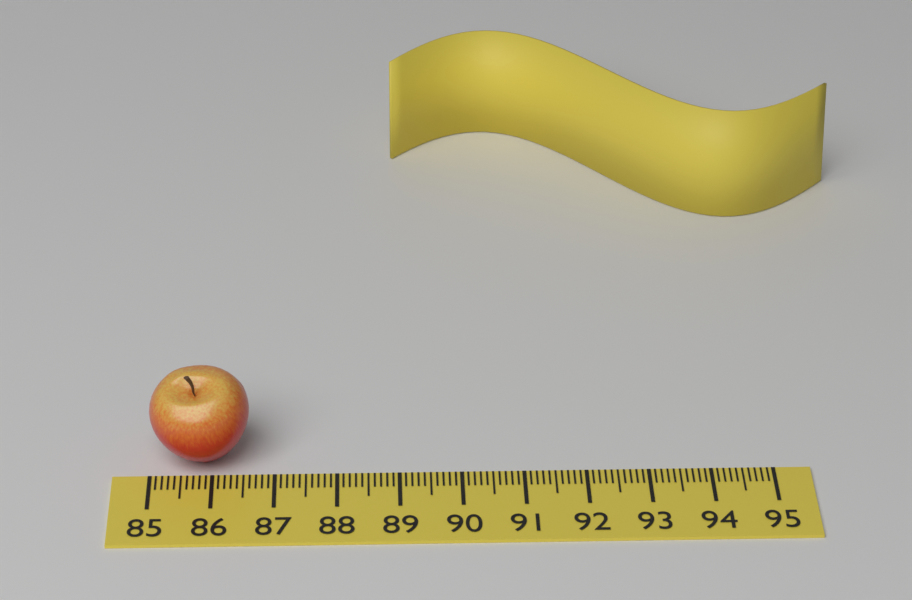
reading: 86.6 (no unit)
